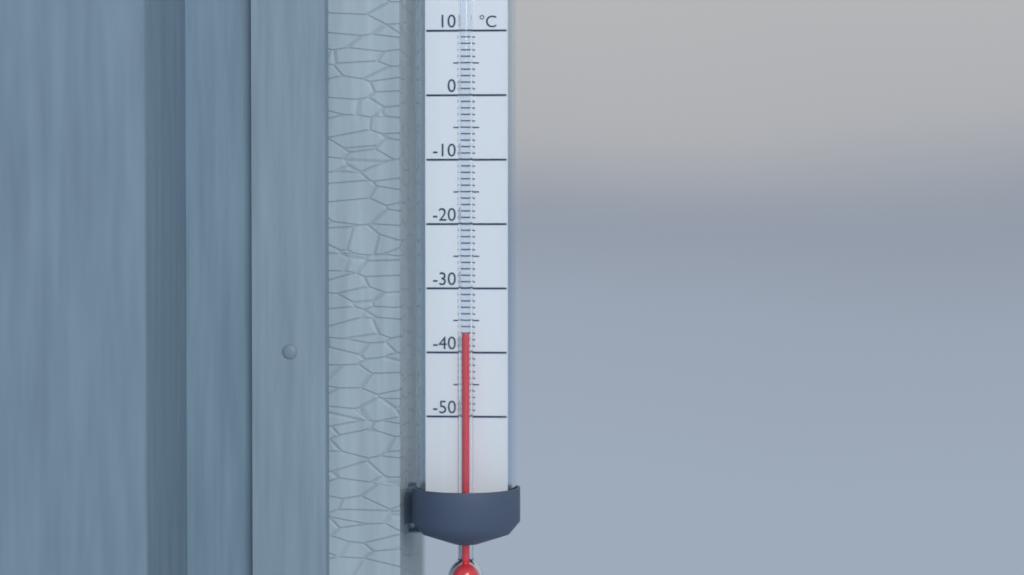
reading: -37 °C
